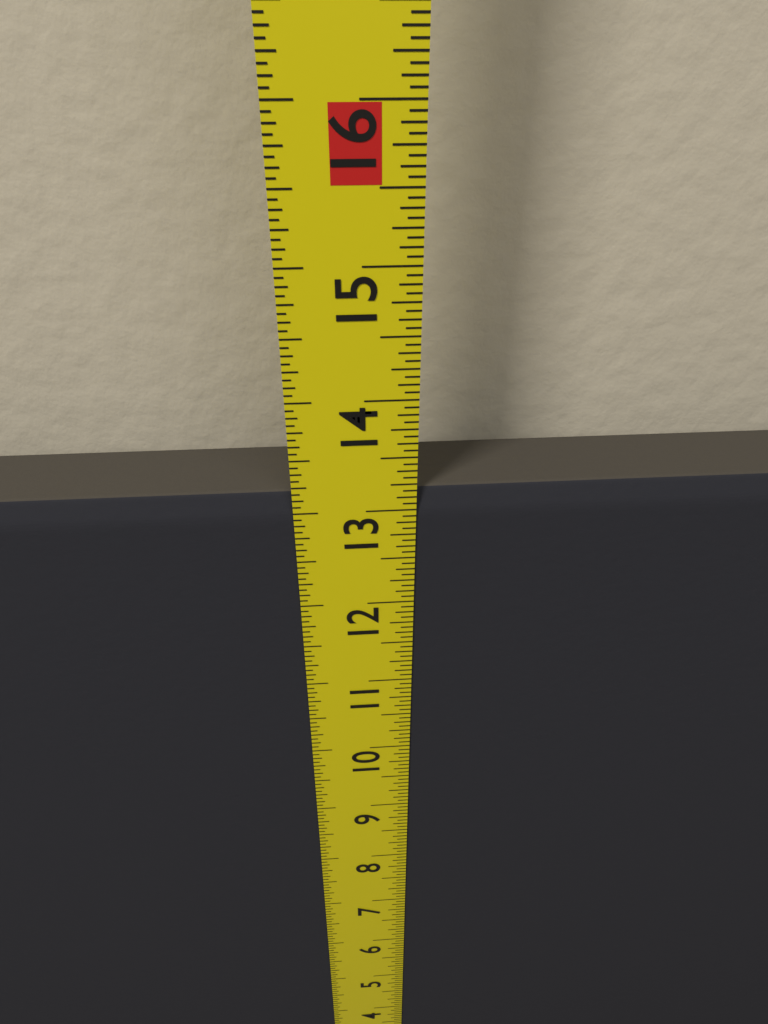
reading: 13.1875 in
